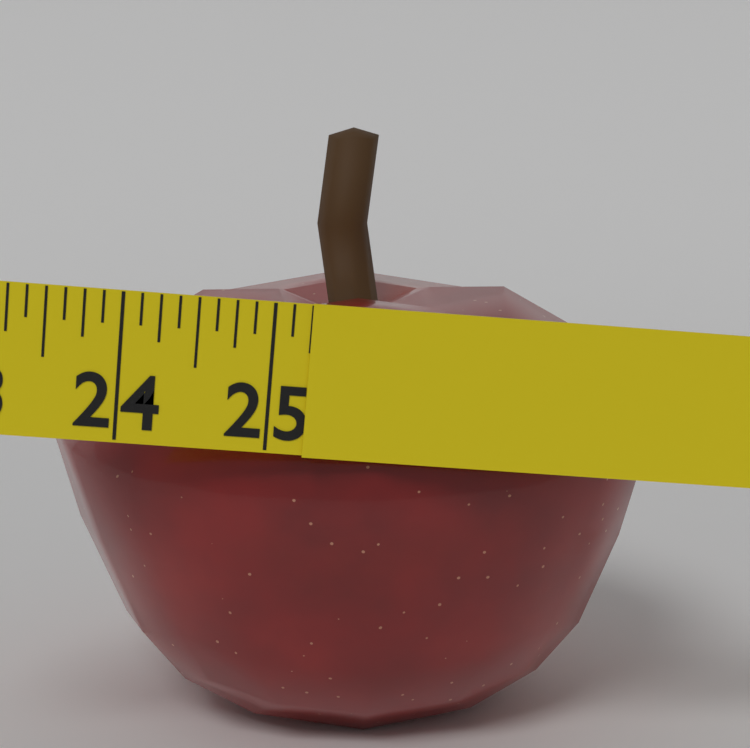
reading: 25.250 in
